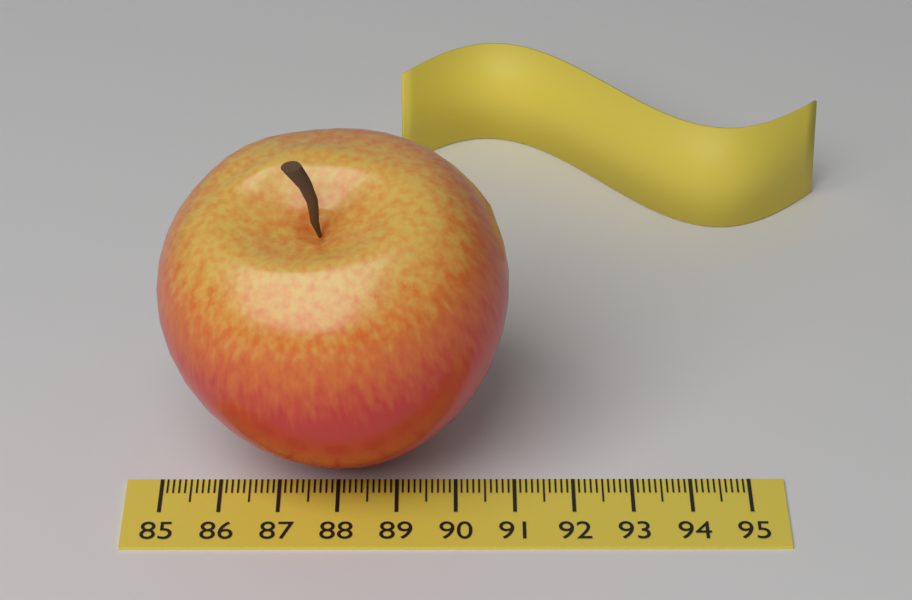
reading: 90.9 (no unit)
